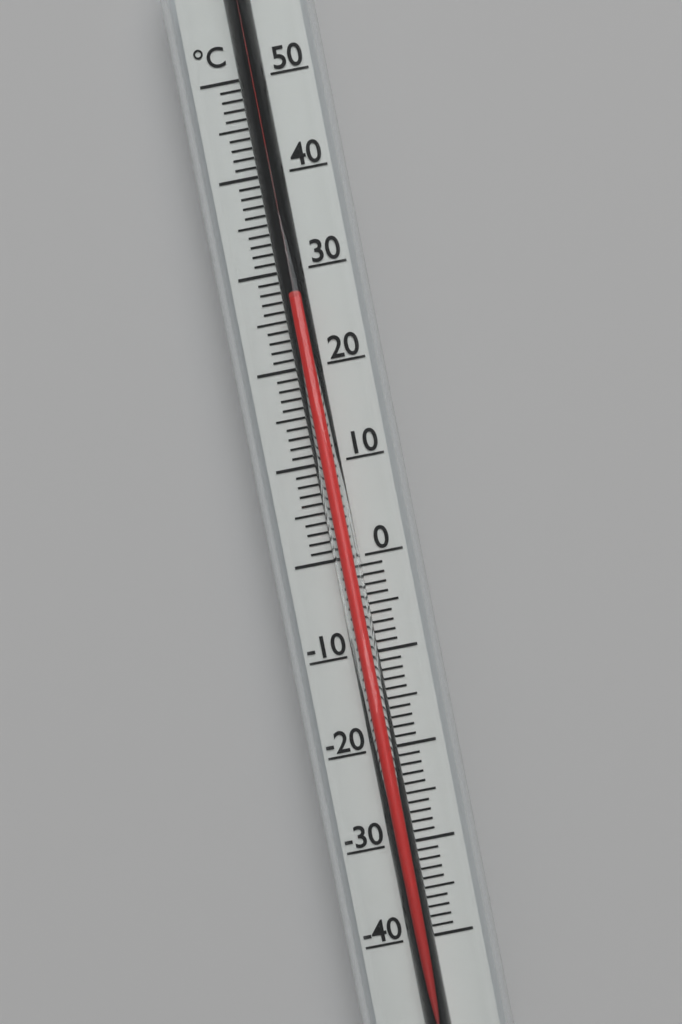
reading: 27 °C
